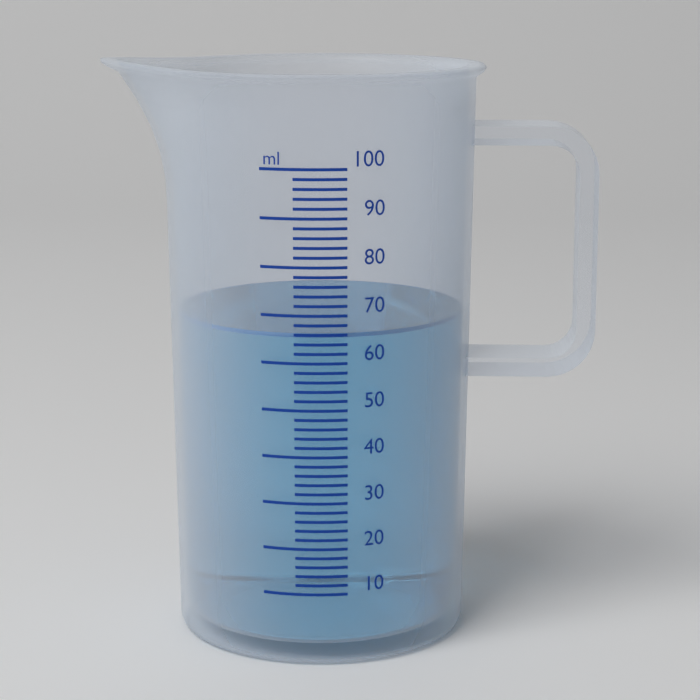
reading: 66 ml
